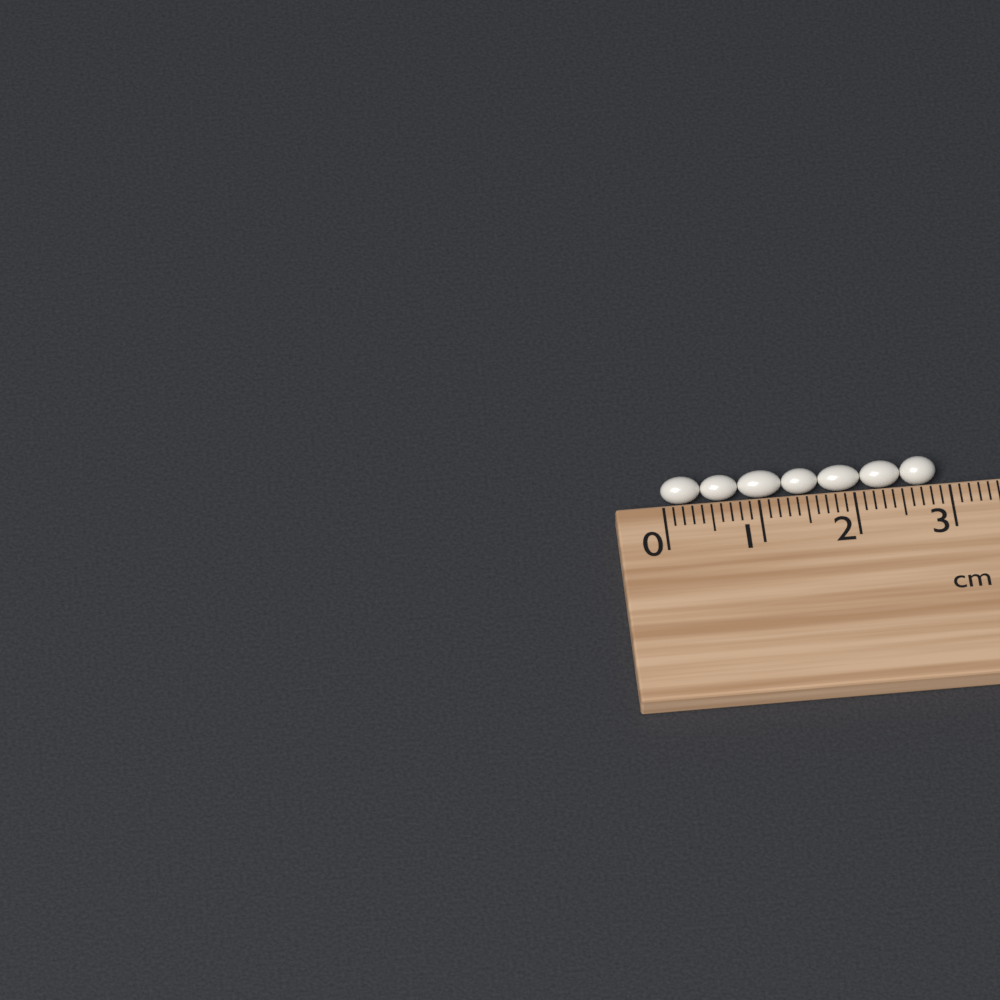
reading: 2.9 cm
